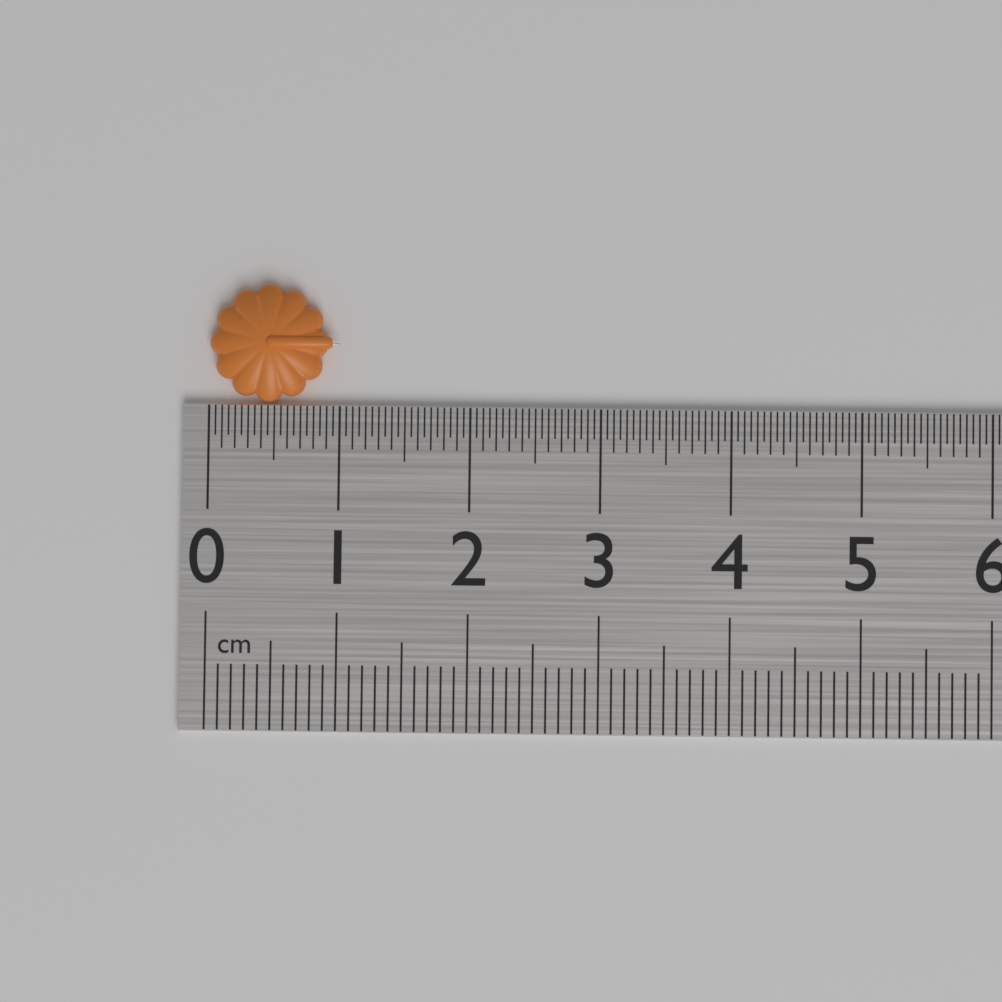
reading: 1.00 cm
